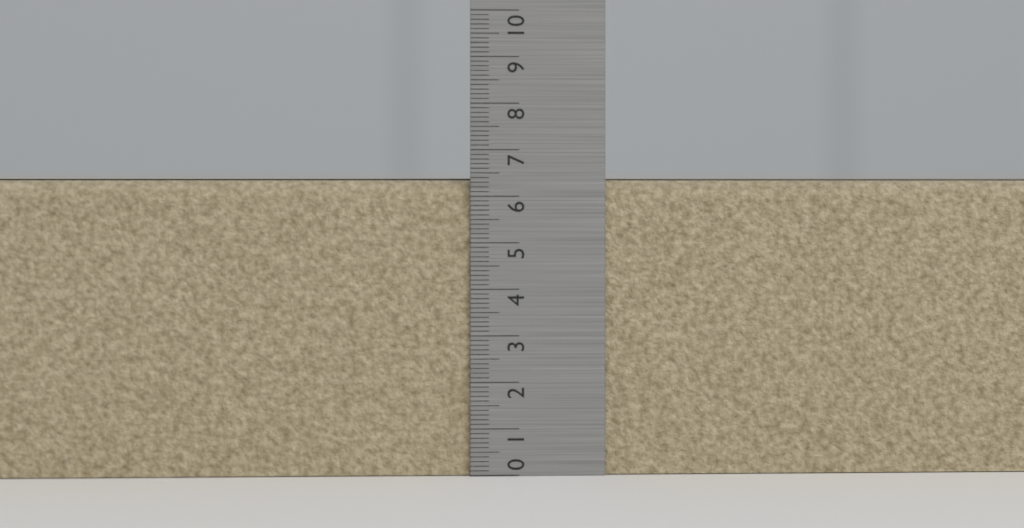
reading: 6.4 (no unit)
